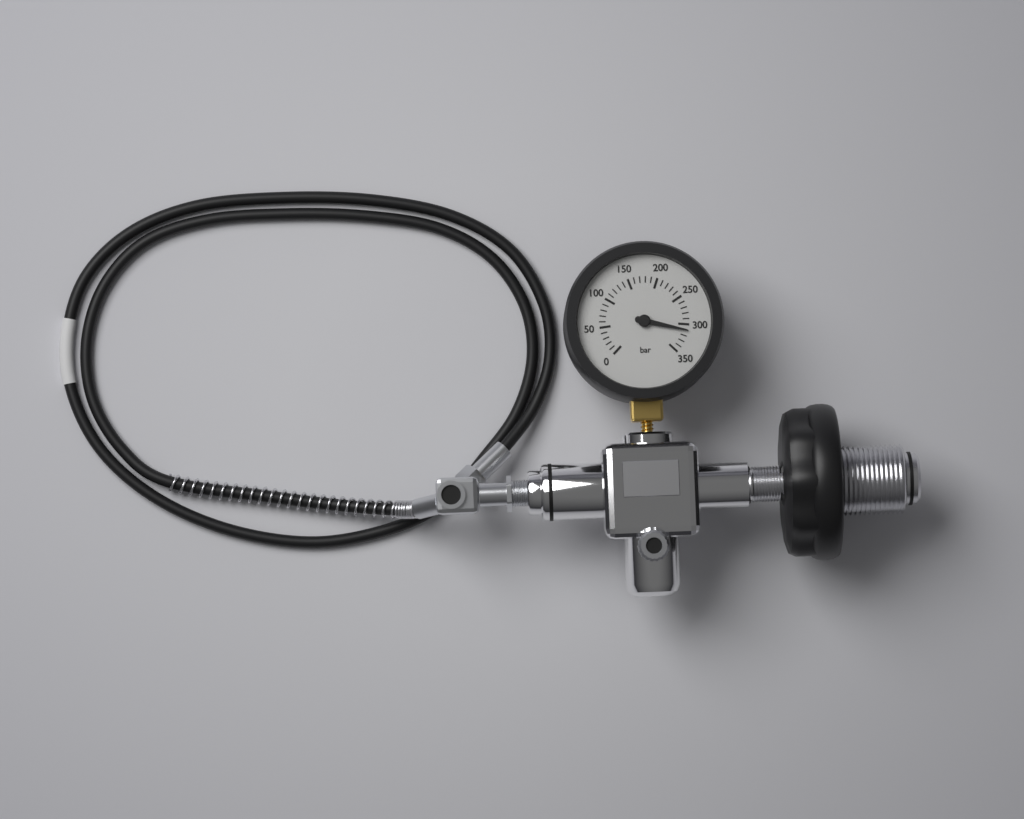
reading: 310 bar
